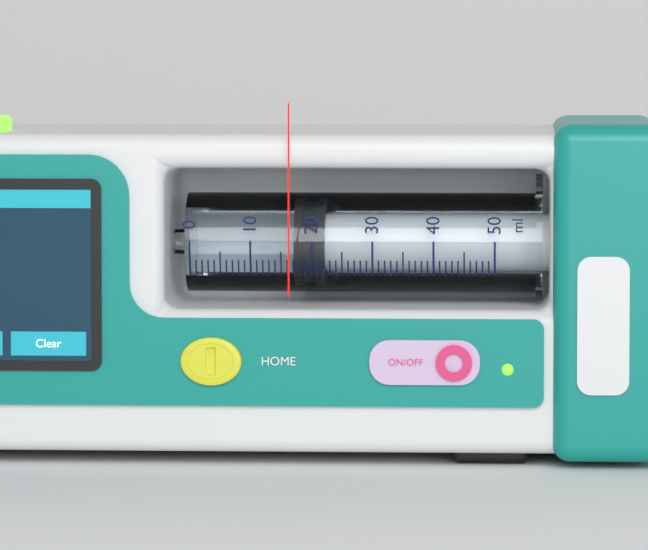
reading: 17 ml
